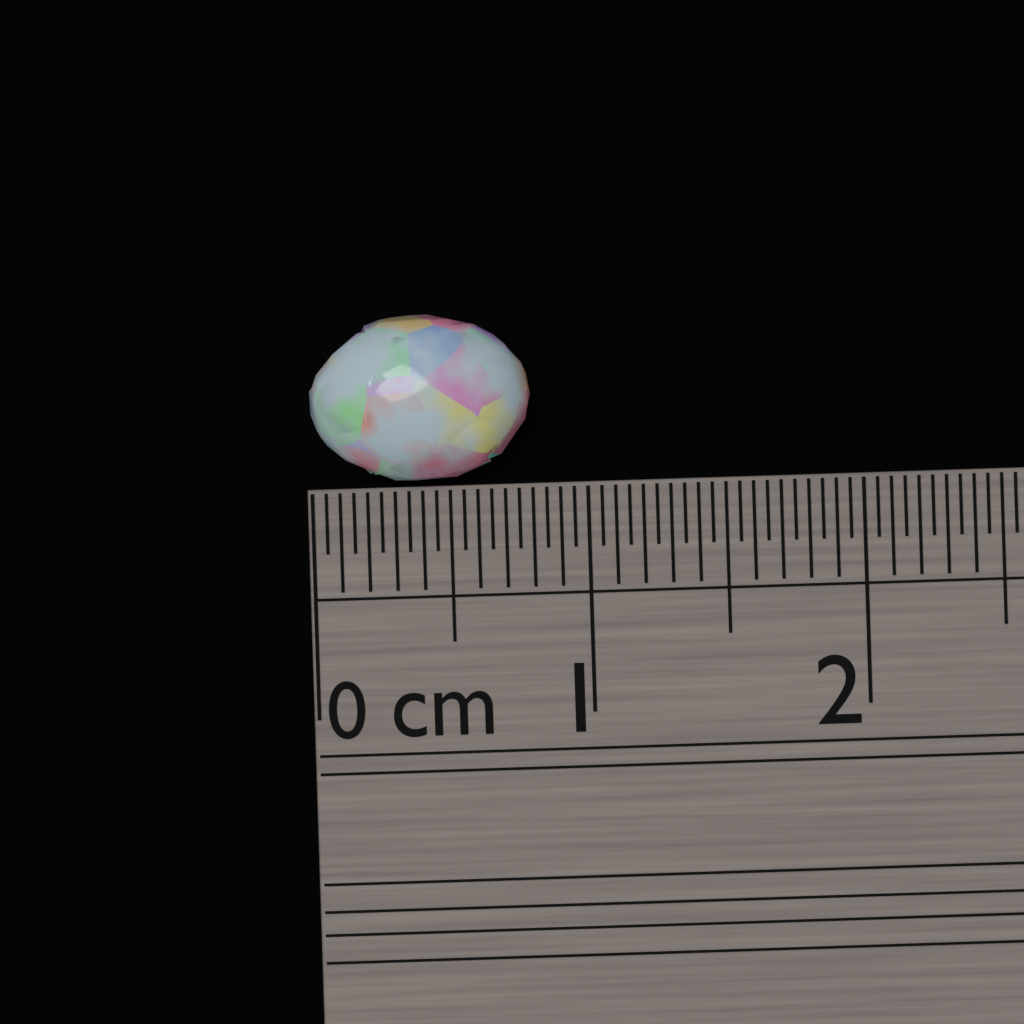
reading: 0.80 cm
